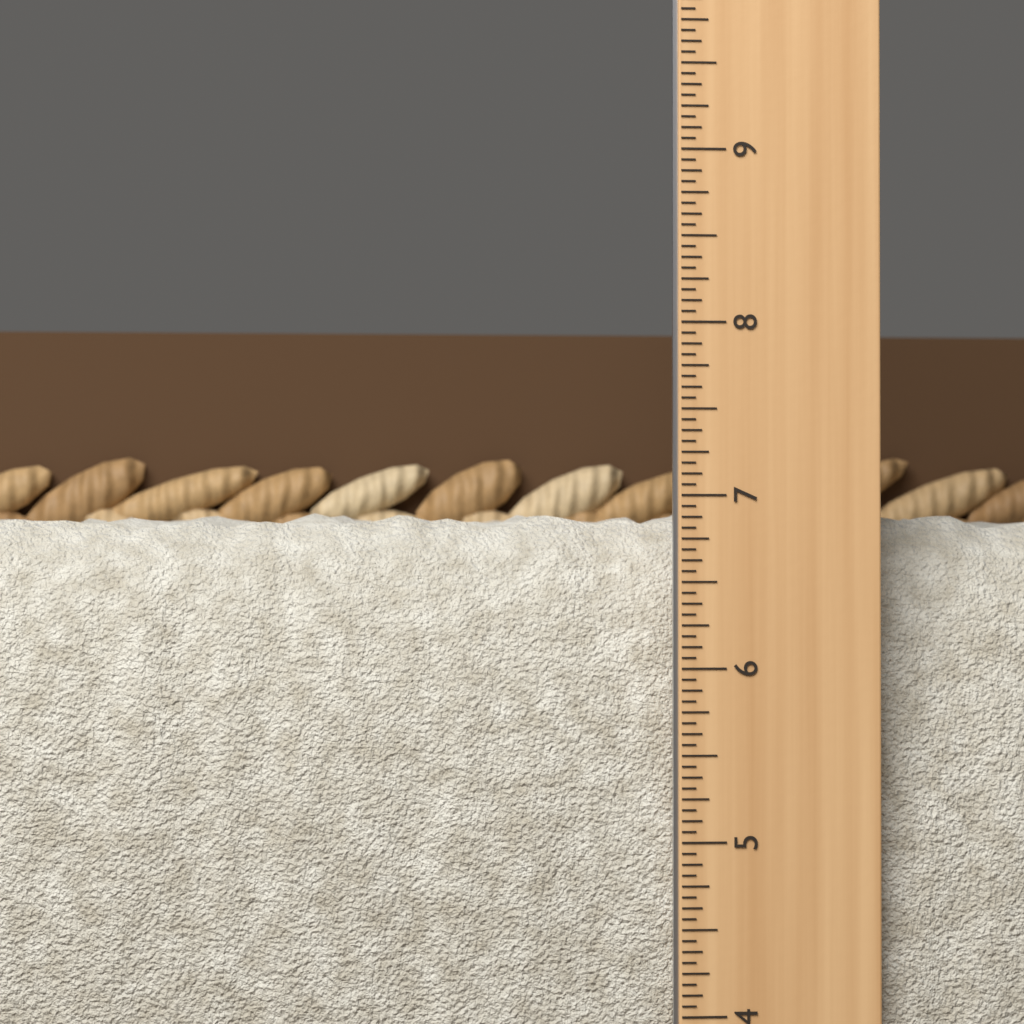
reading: 6.9375 in
